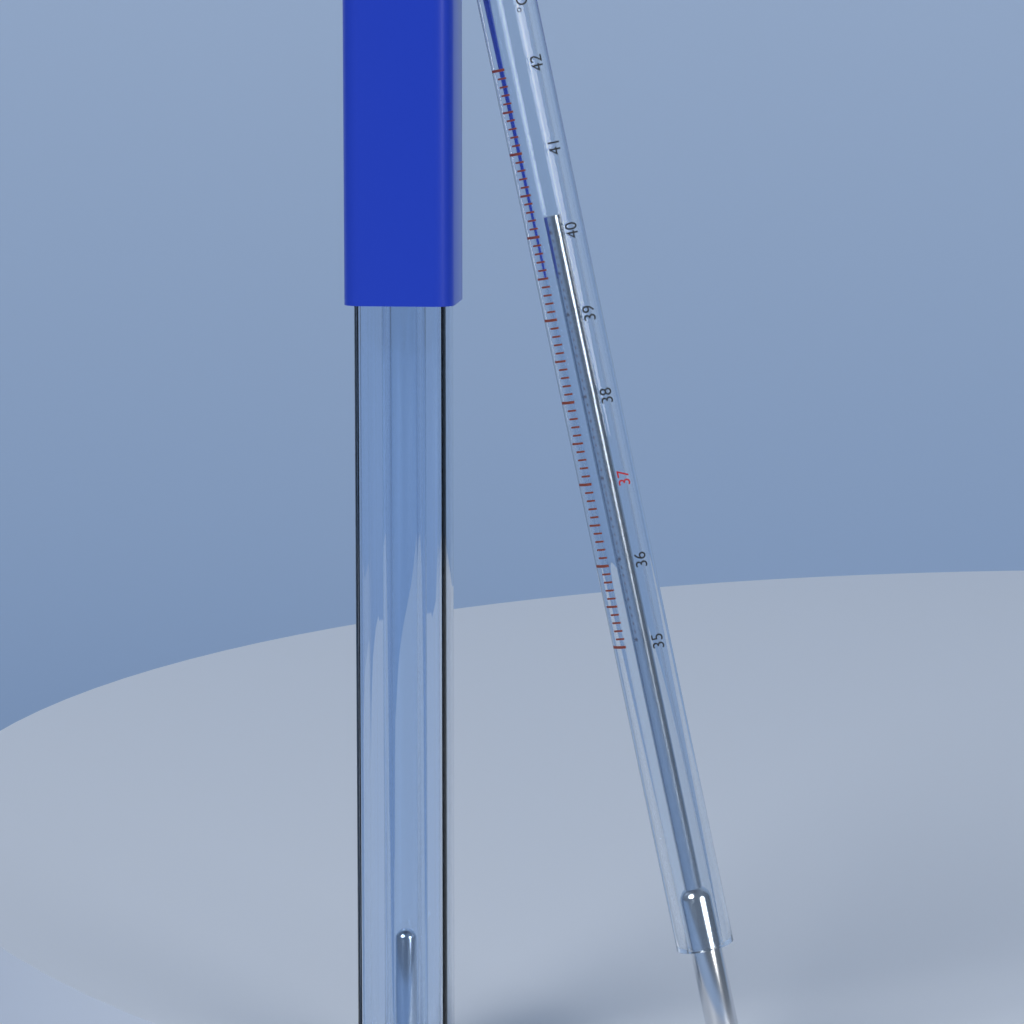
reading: 40.2 °C
